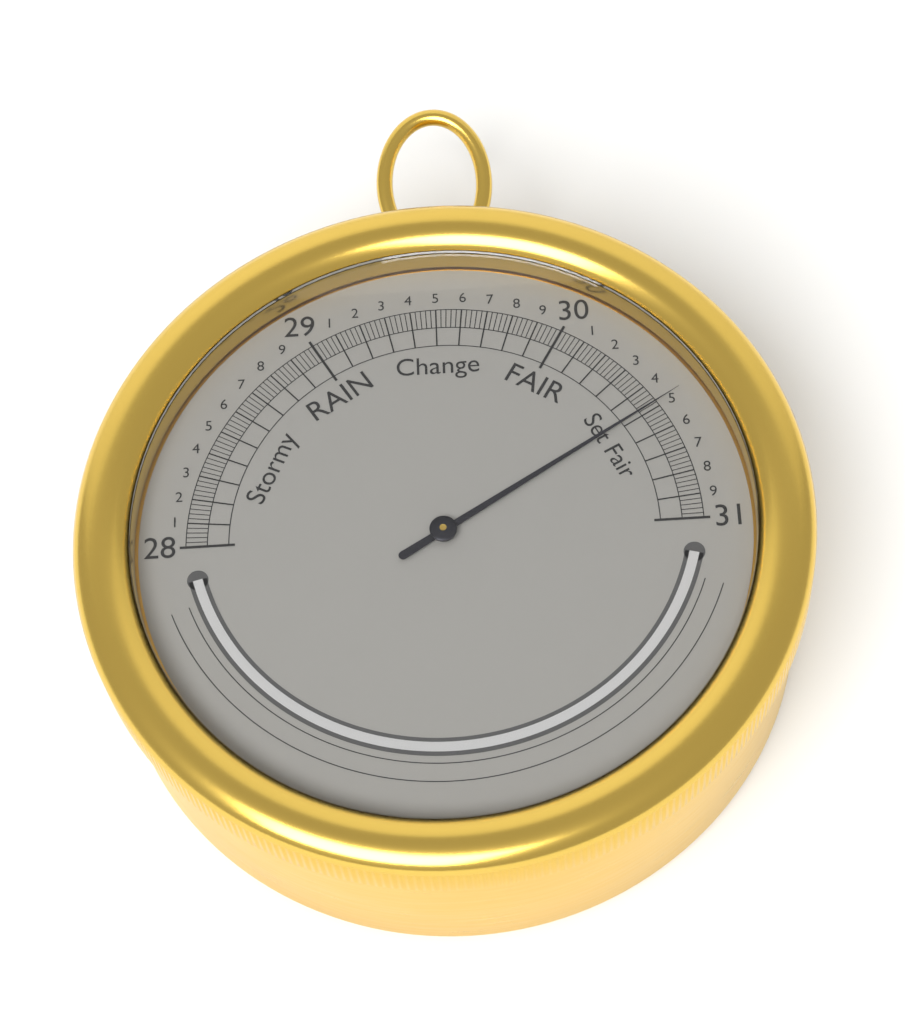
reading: 30.48 inHg
